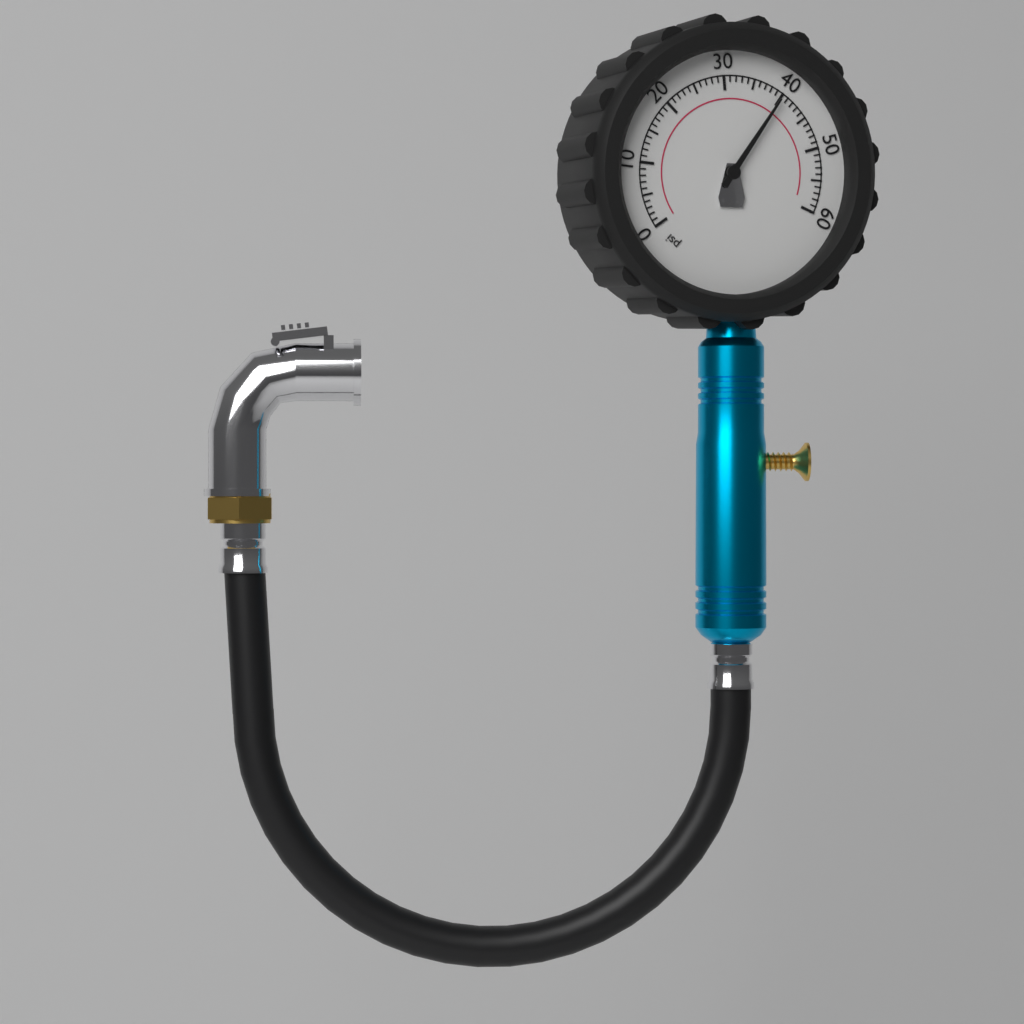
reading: 40 psi
